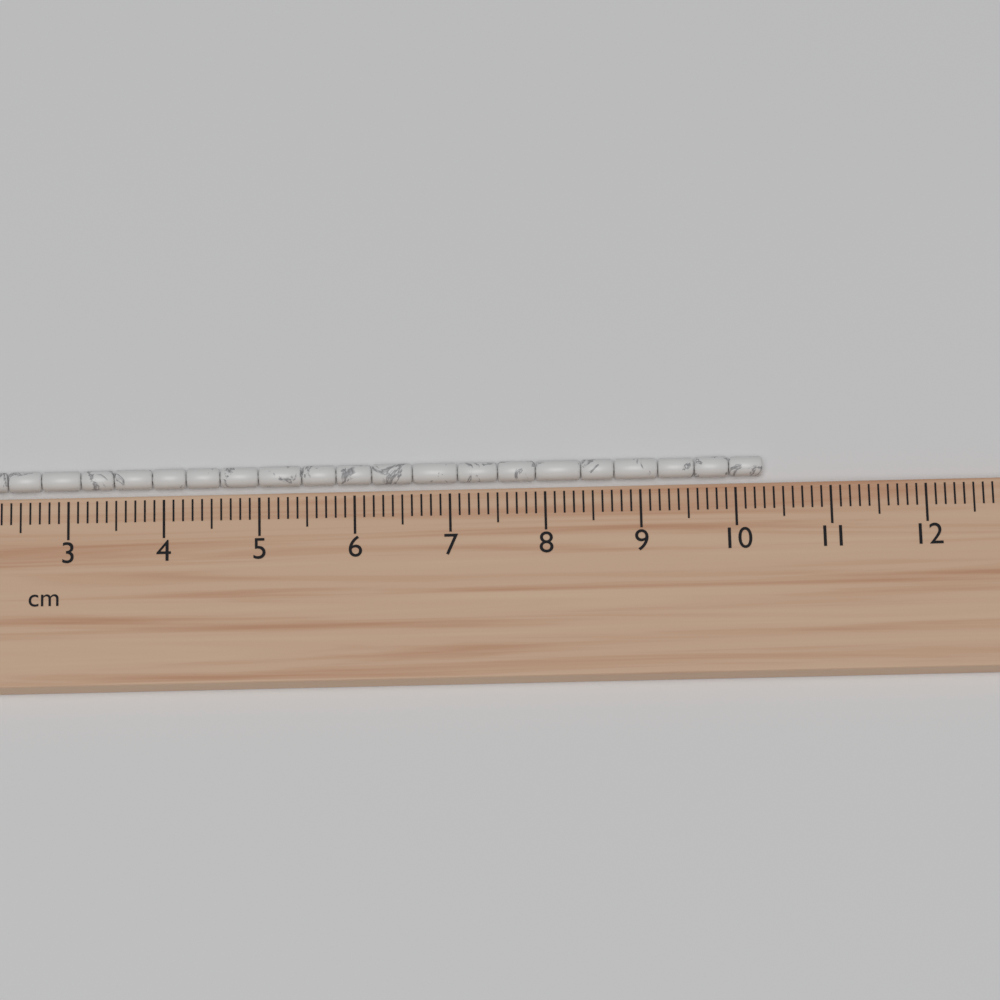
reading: 10.3 cm
